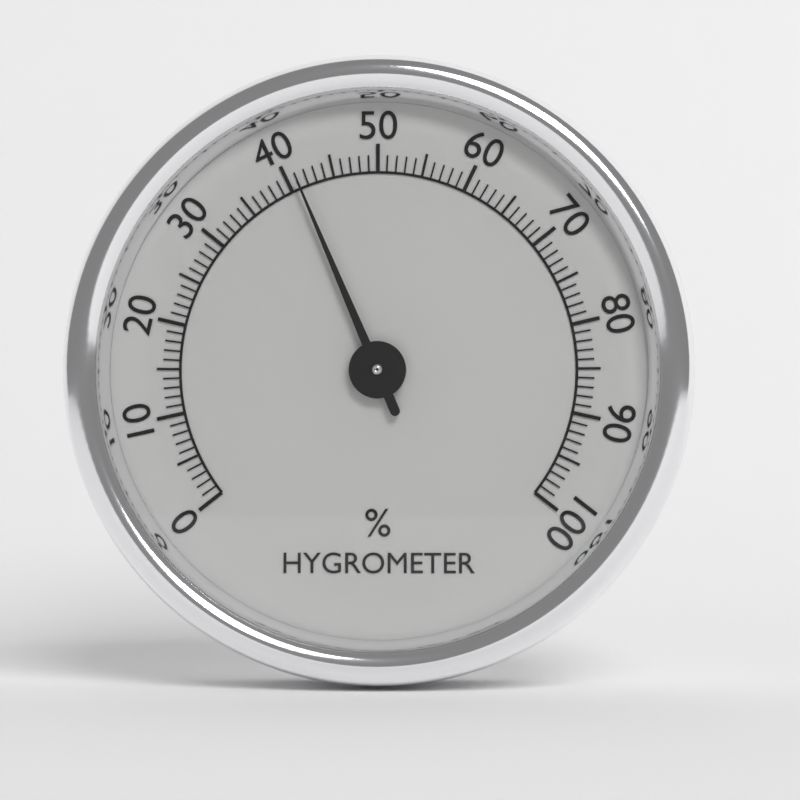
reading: 41 %
